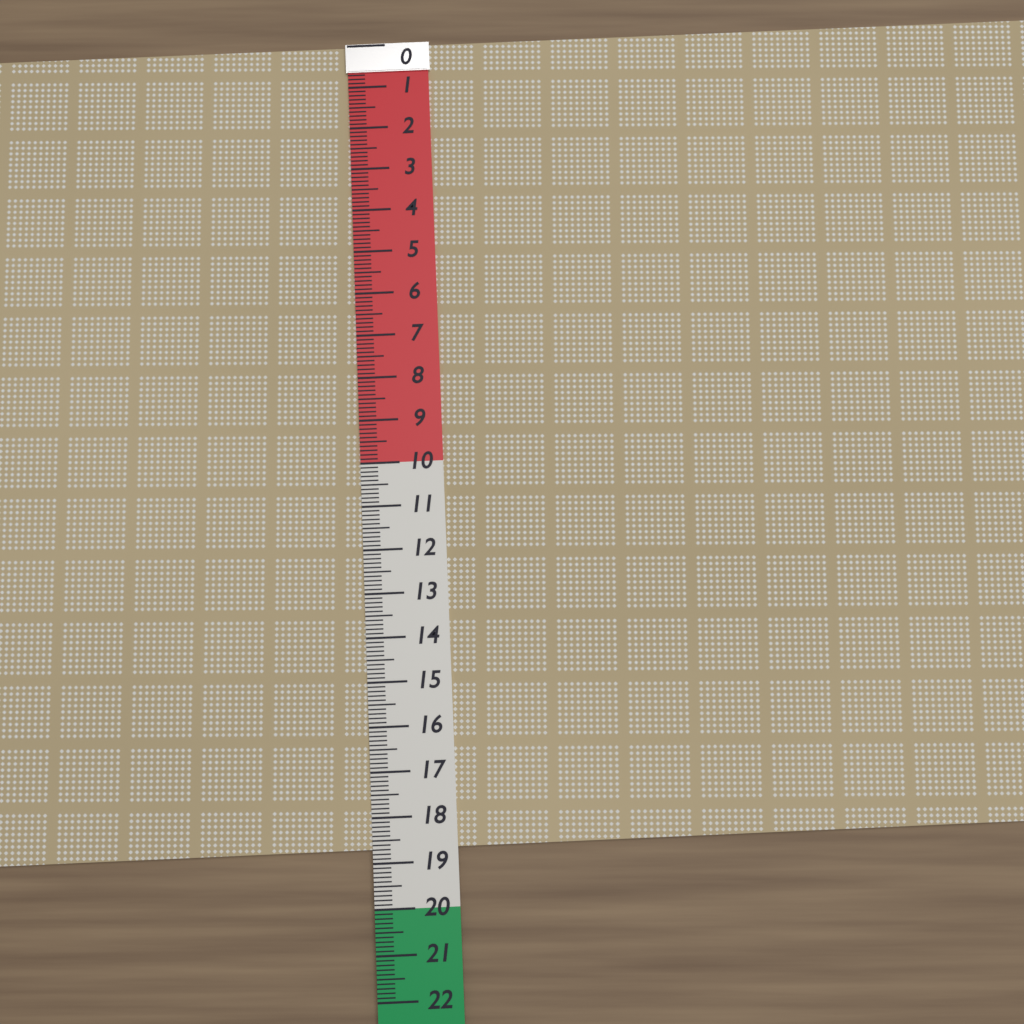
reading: 18.7 (no unit)
